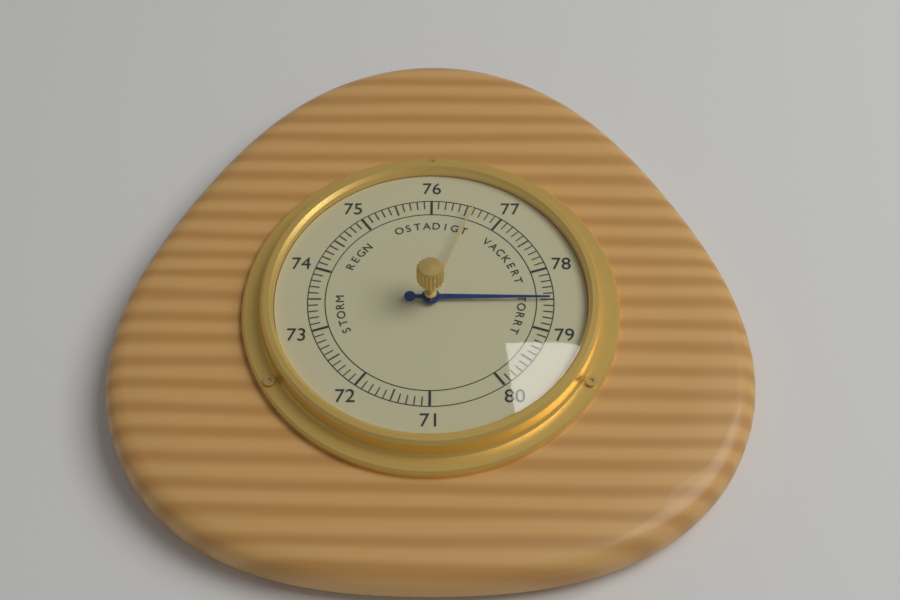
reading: 78.5 (no unit)
